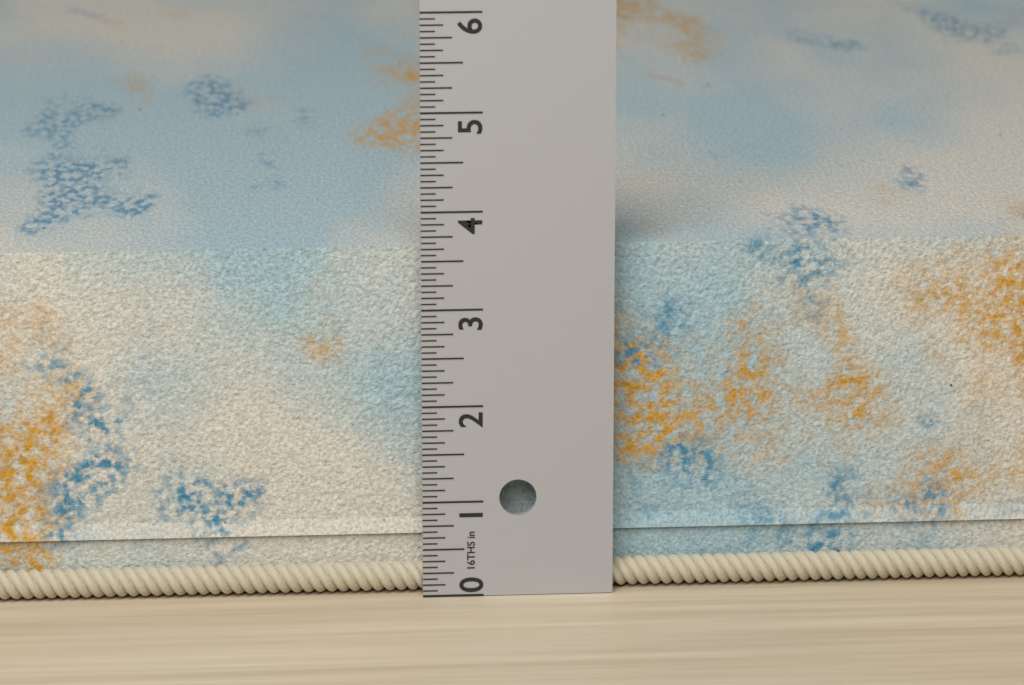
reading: 3.6875 in
